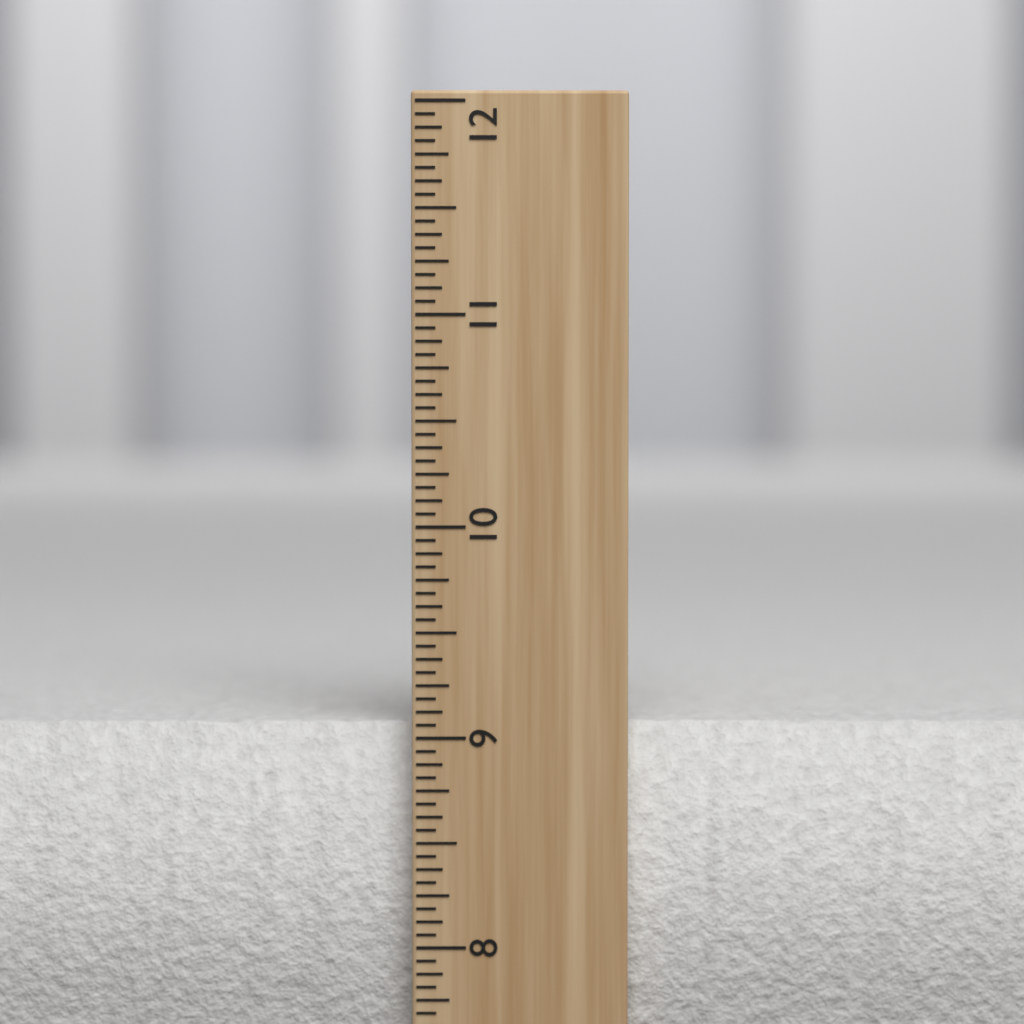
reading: 9.0625 inch
